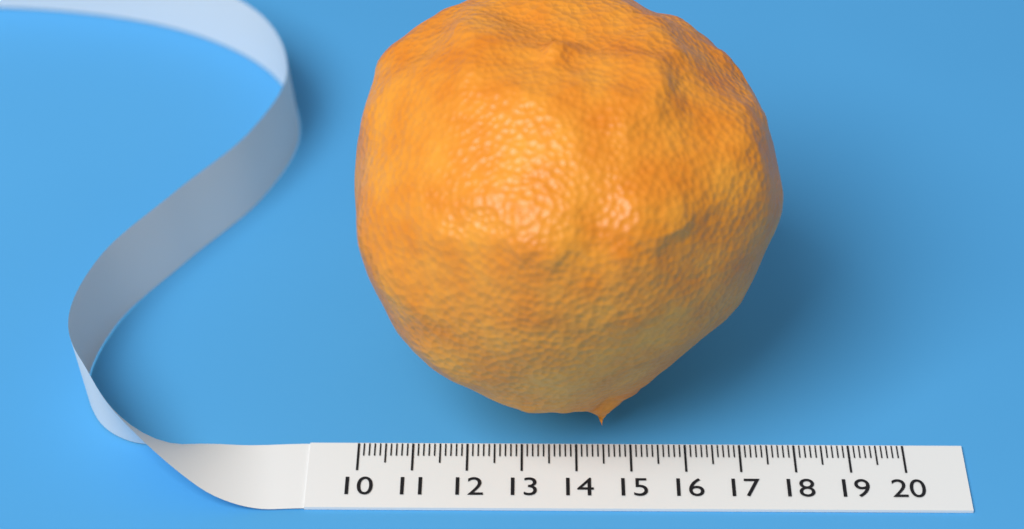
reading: 17.6 (no unit)
